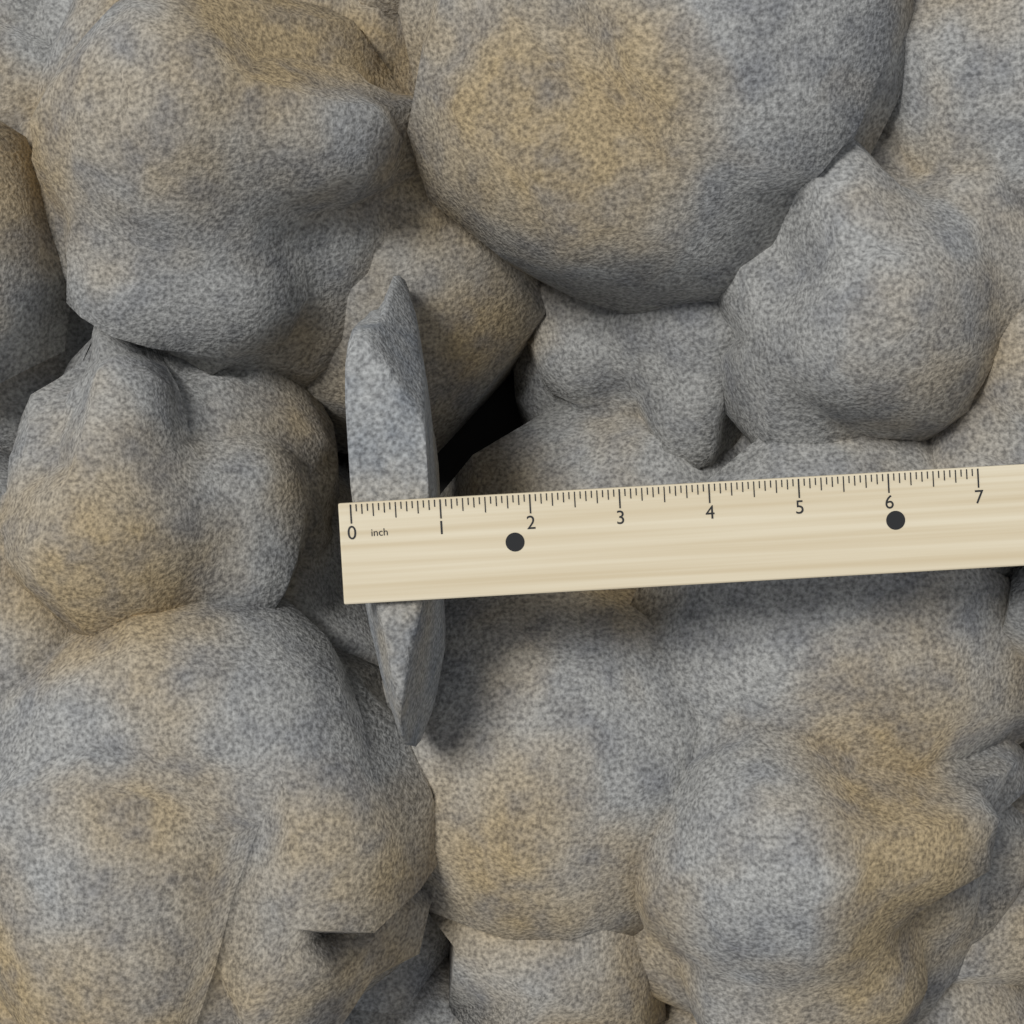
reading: 0.8750 inch
